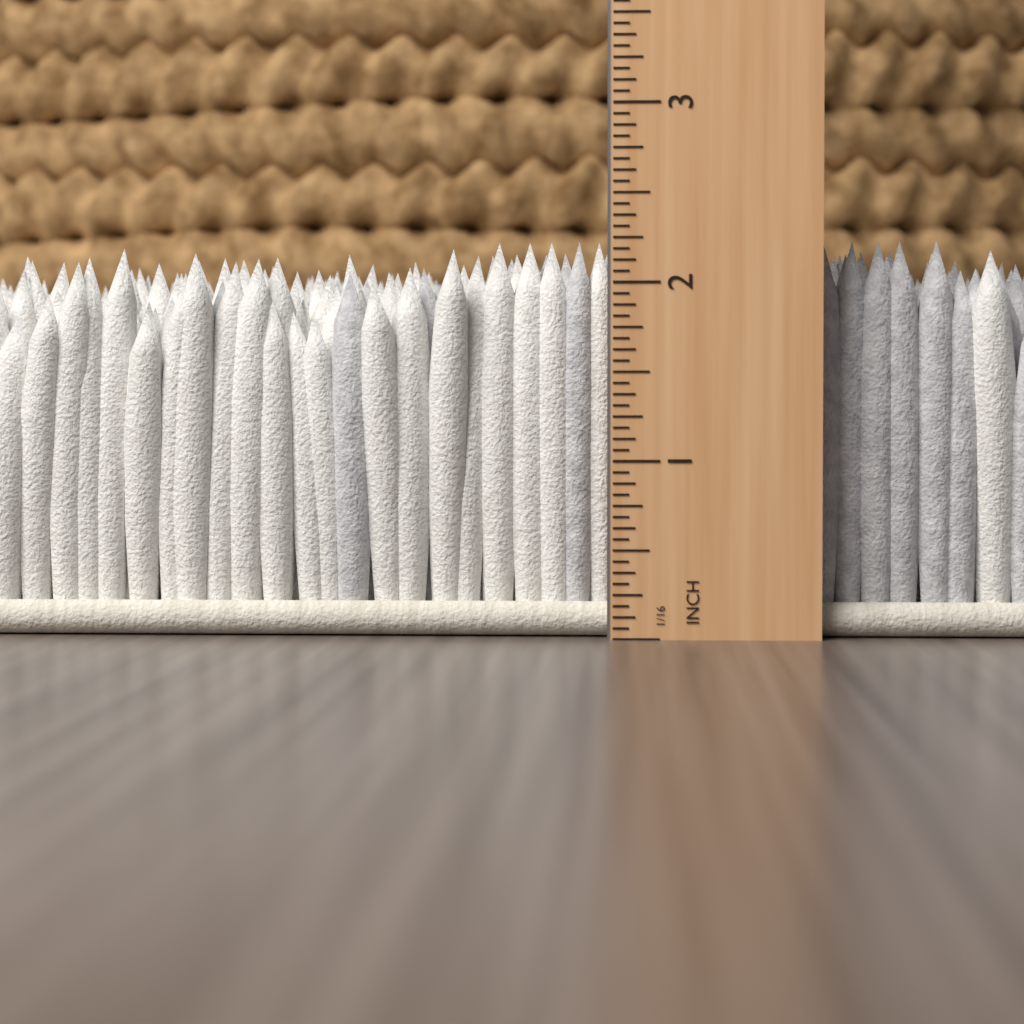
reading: 2.2500 in
